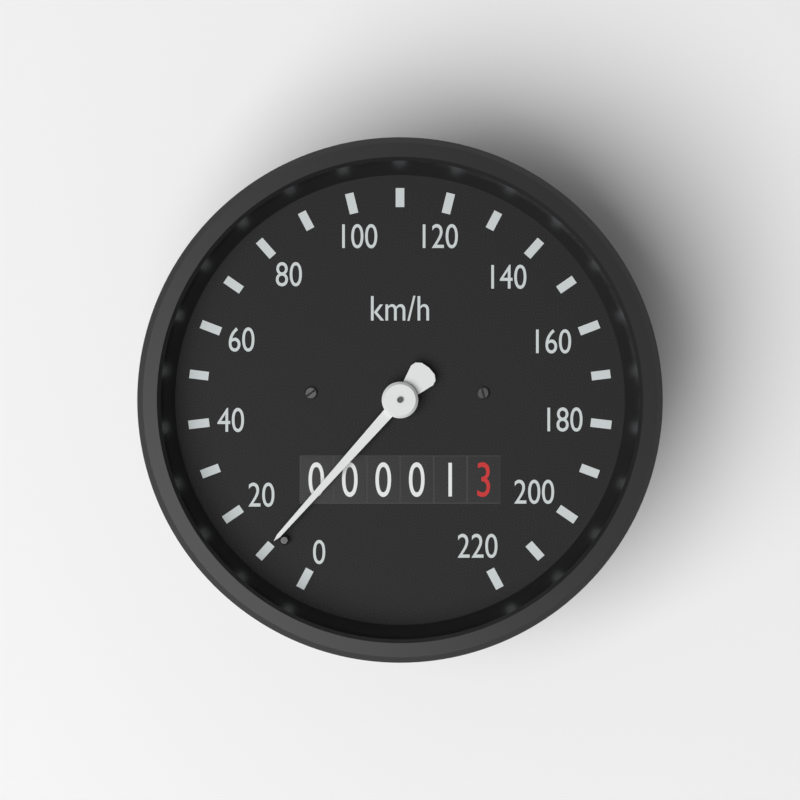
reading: 10 km/h
